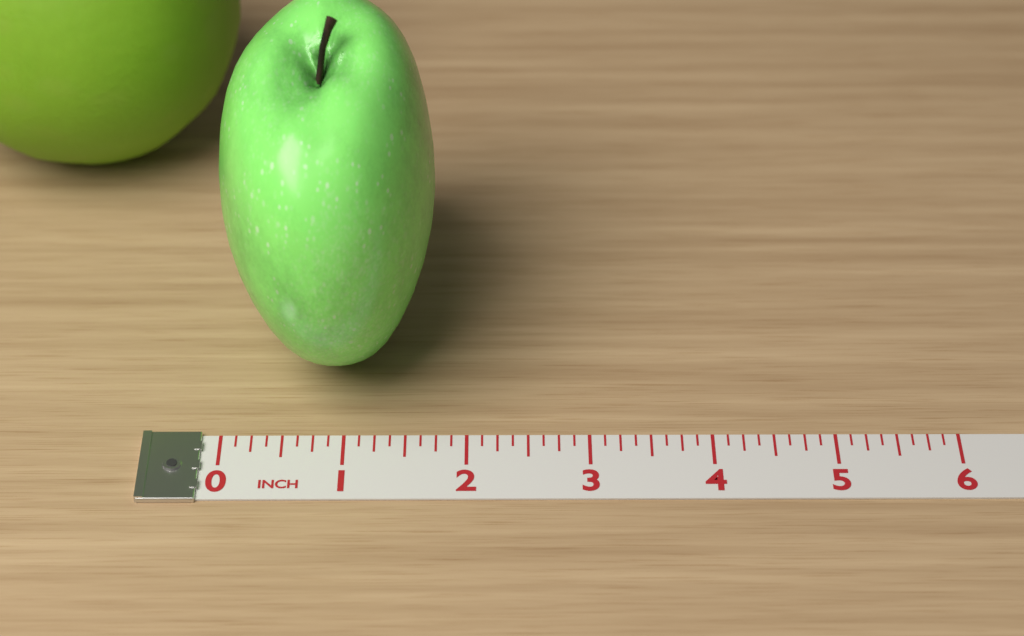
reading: 1.750 inch
